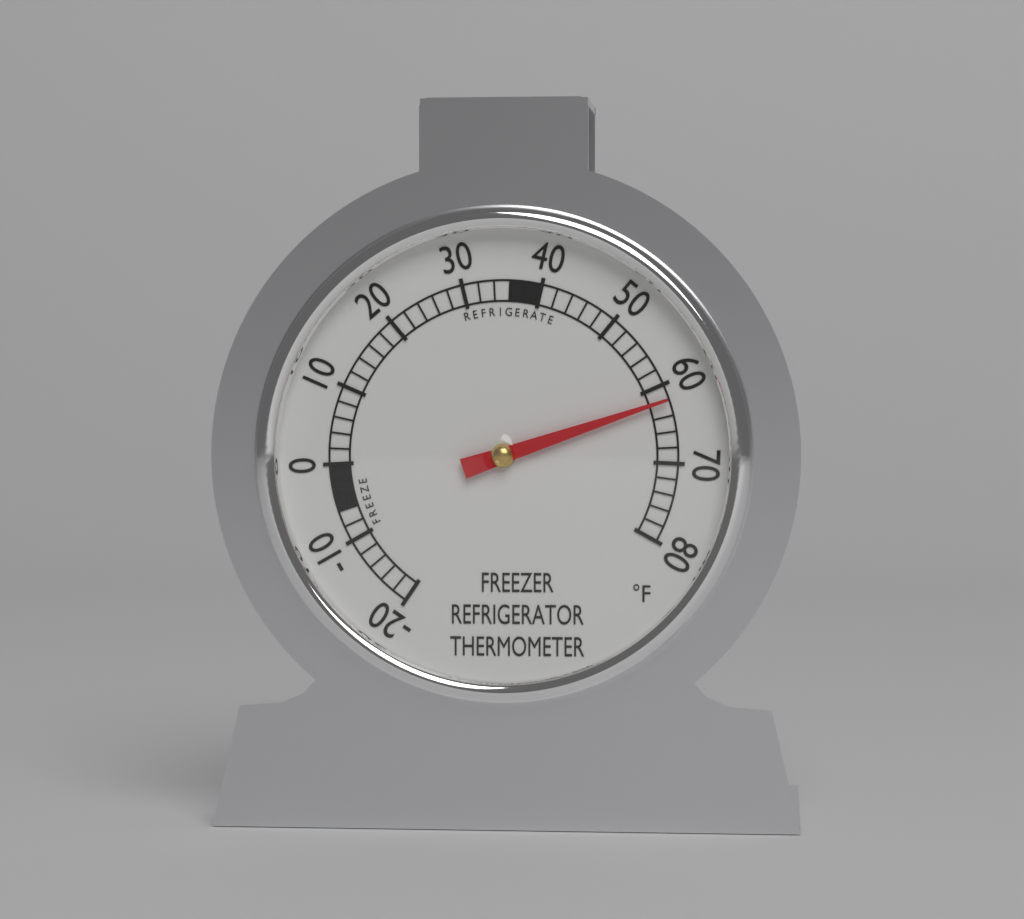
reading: 62 °F
